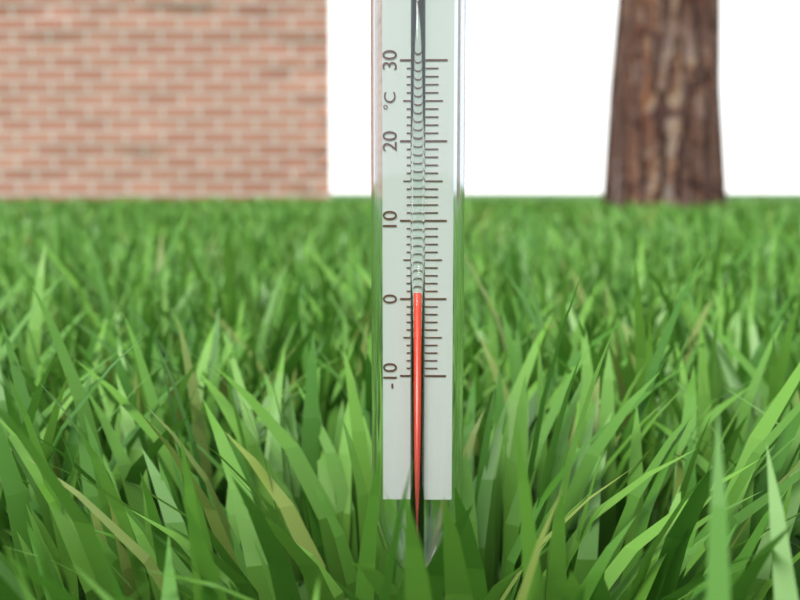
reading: 1 °C
